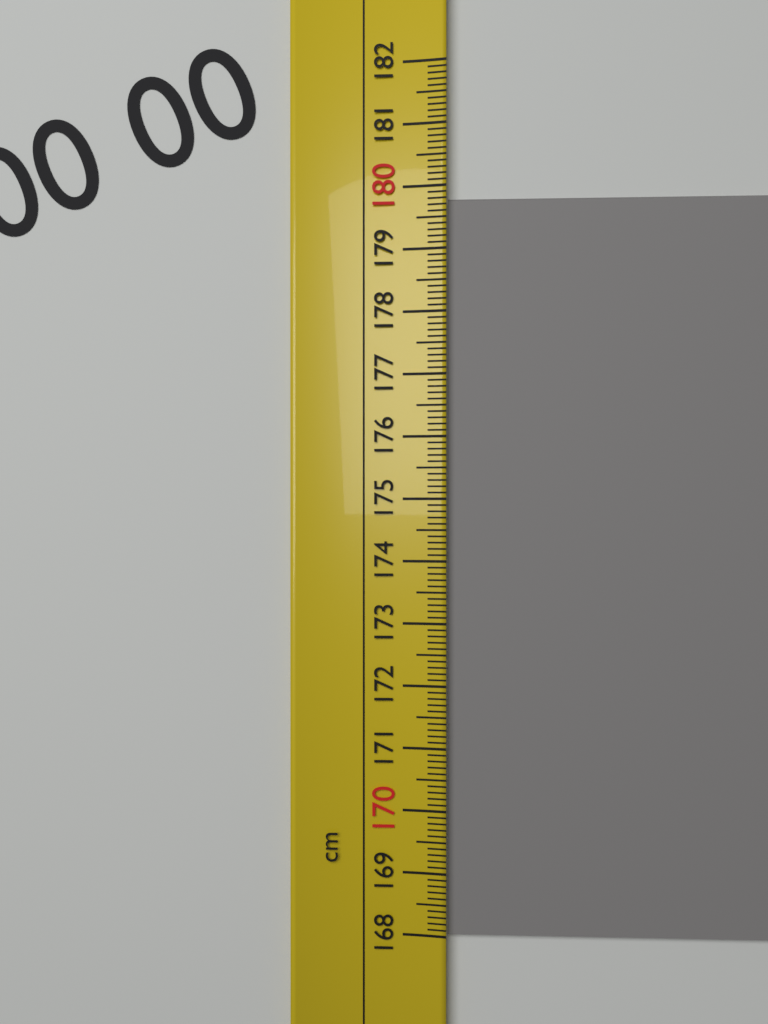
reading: 179.8 cm
